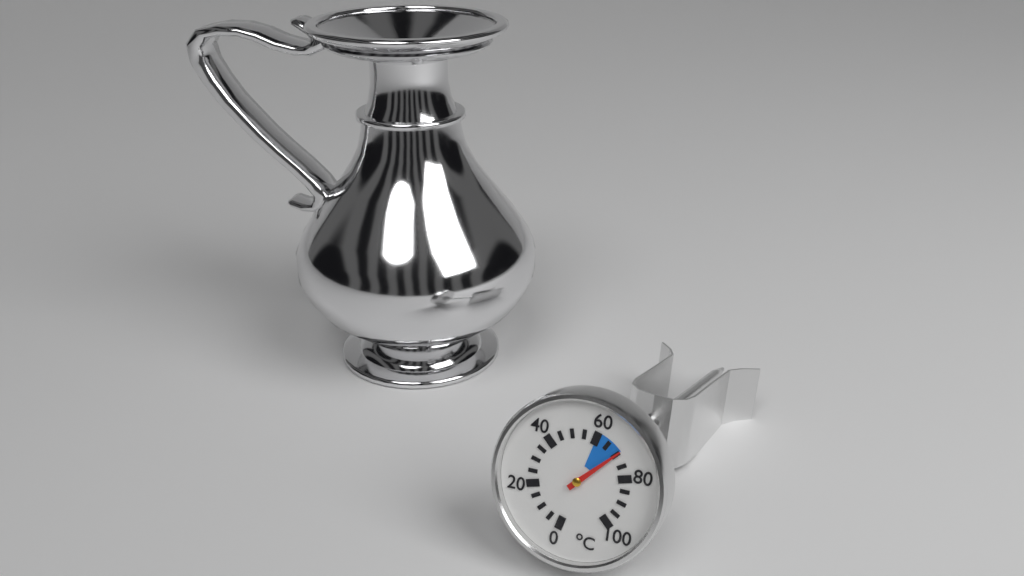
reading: 70 °C
